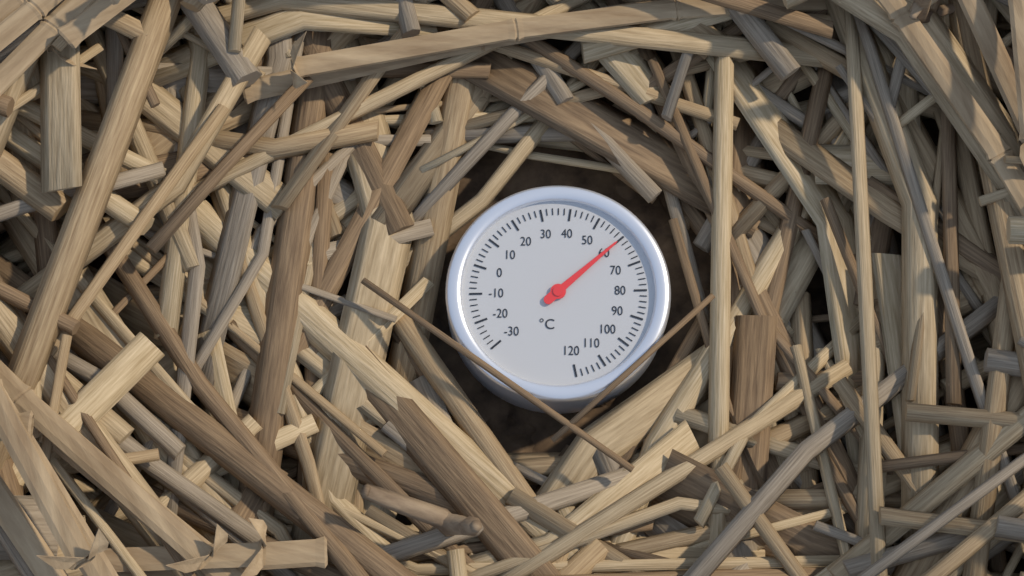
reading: 60 °C
